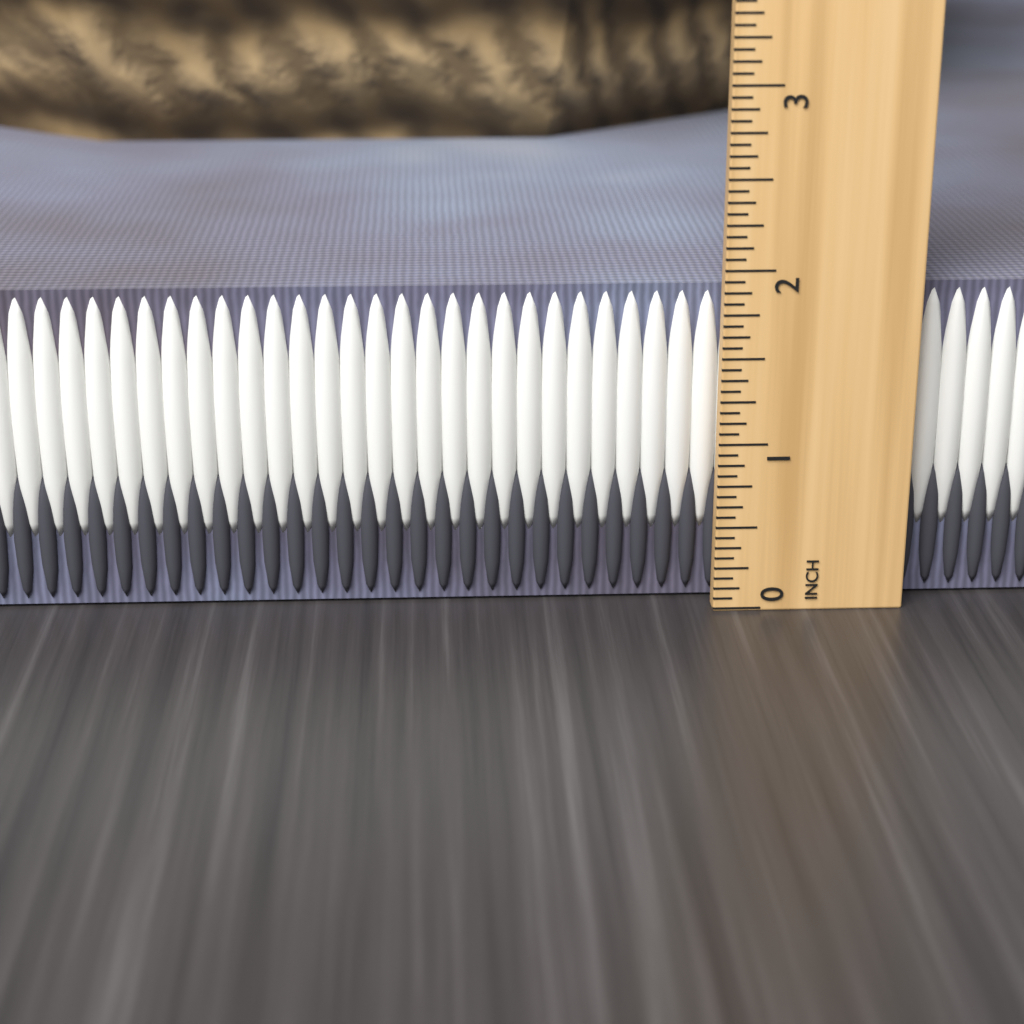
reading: 1.8750 in
